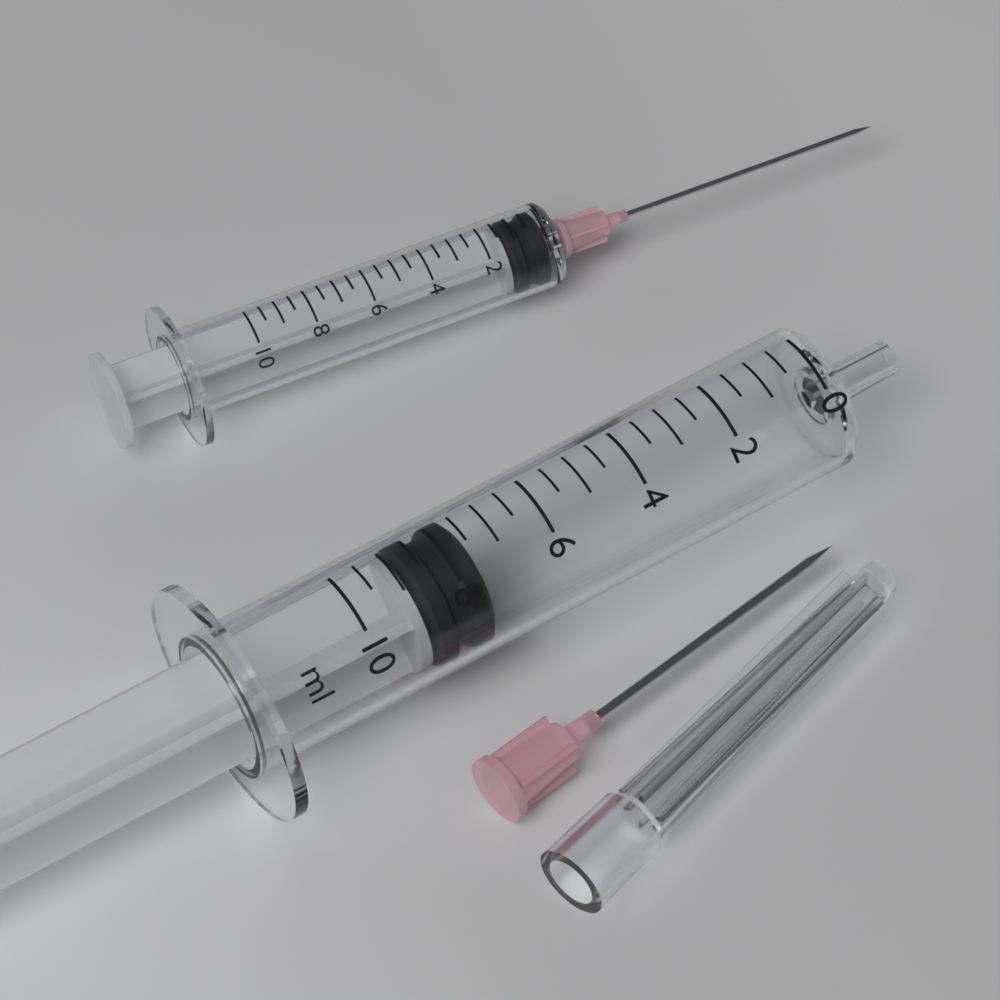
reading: 7.5 ml
